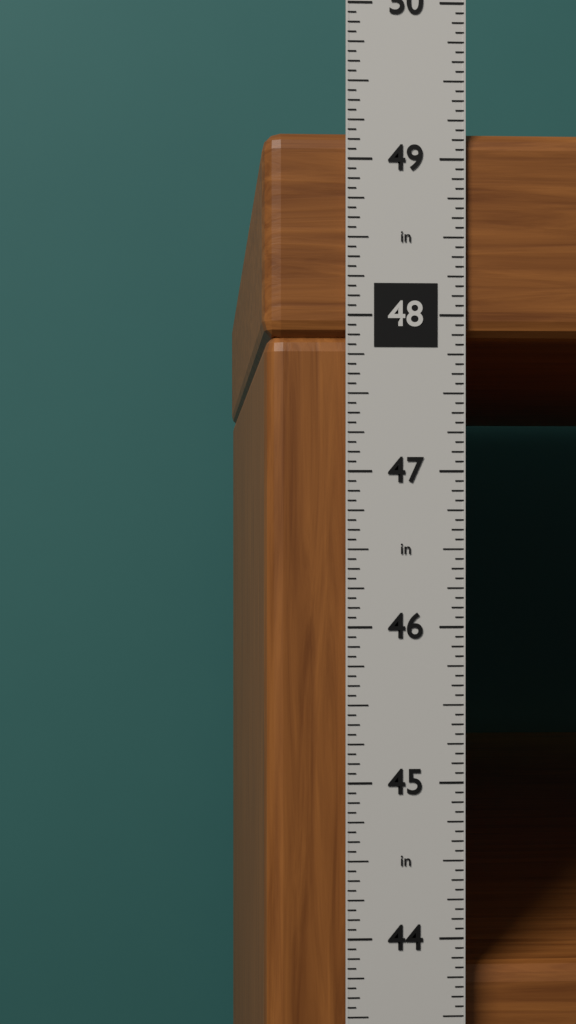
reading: 49.1875 in
